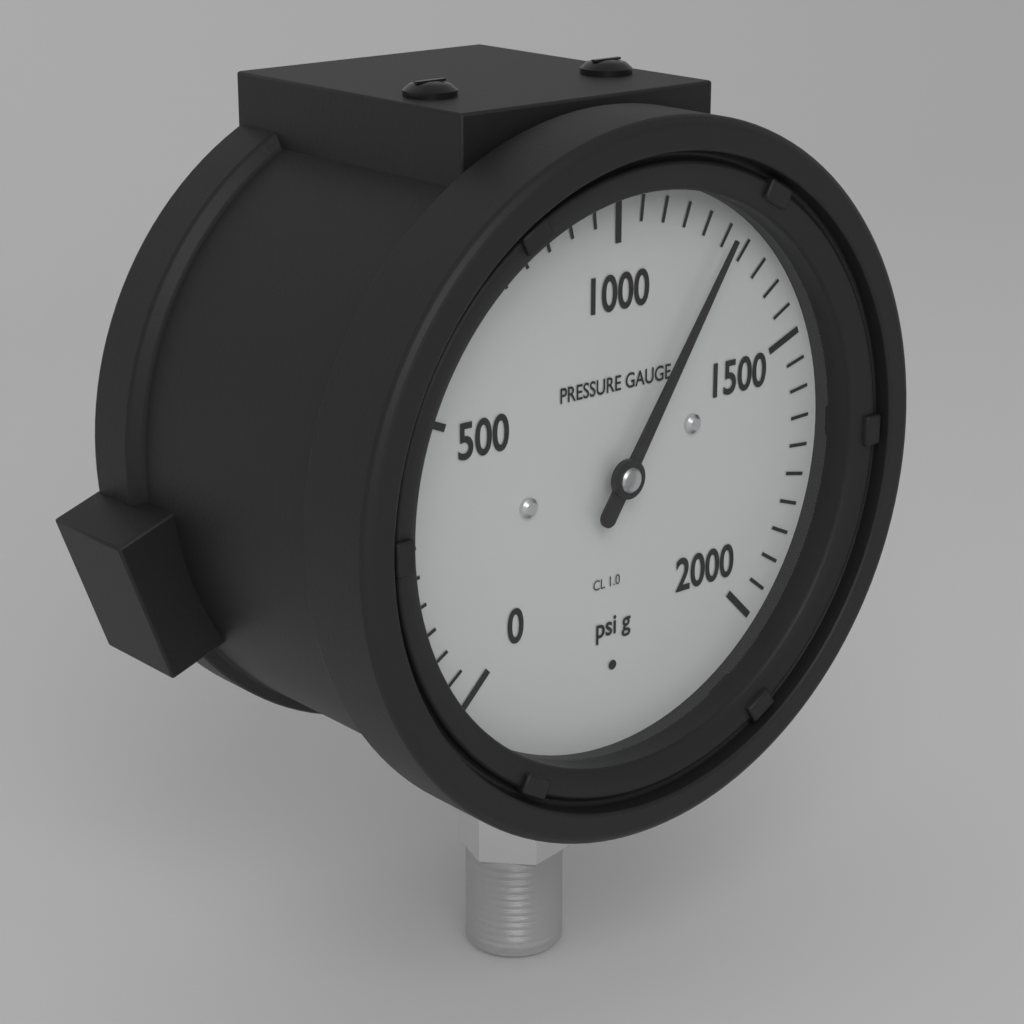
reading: 1250 psi
